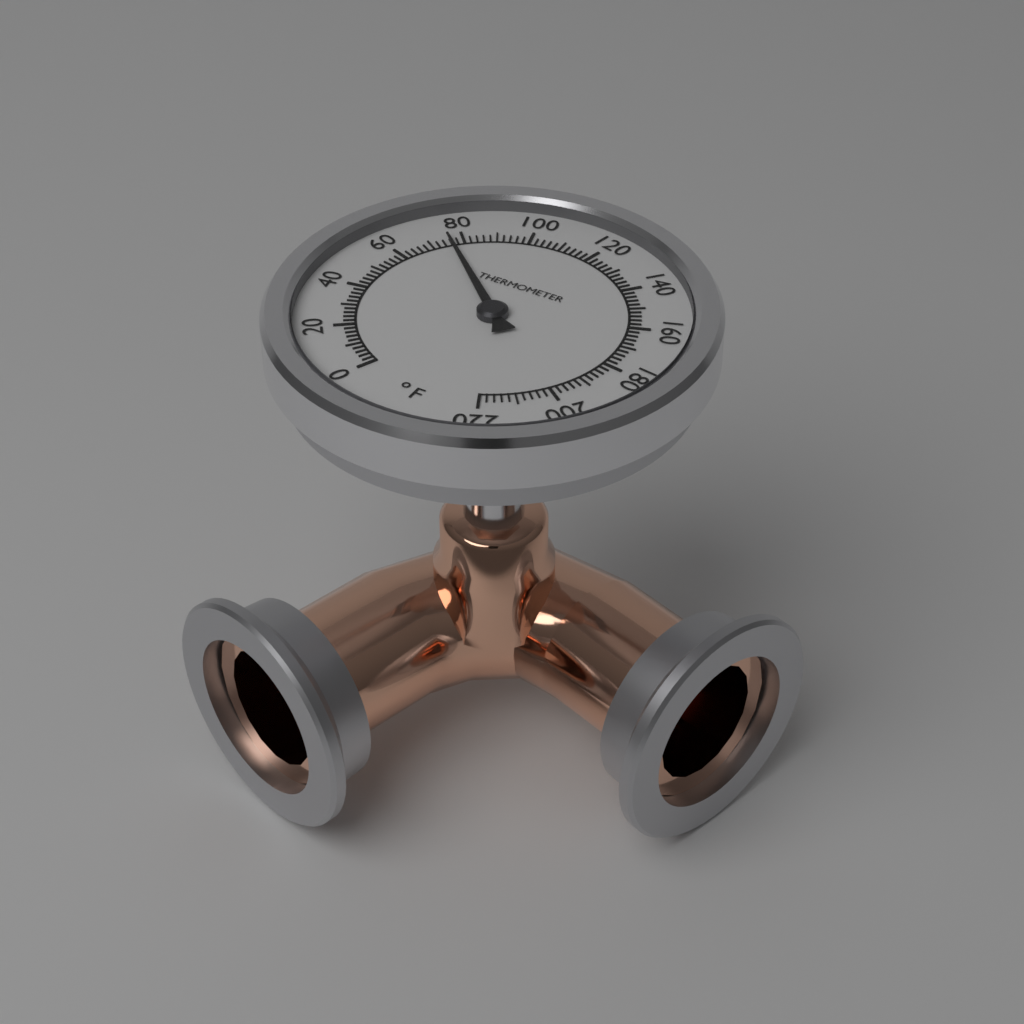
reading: 76 °F
